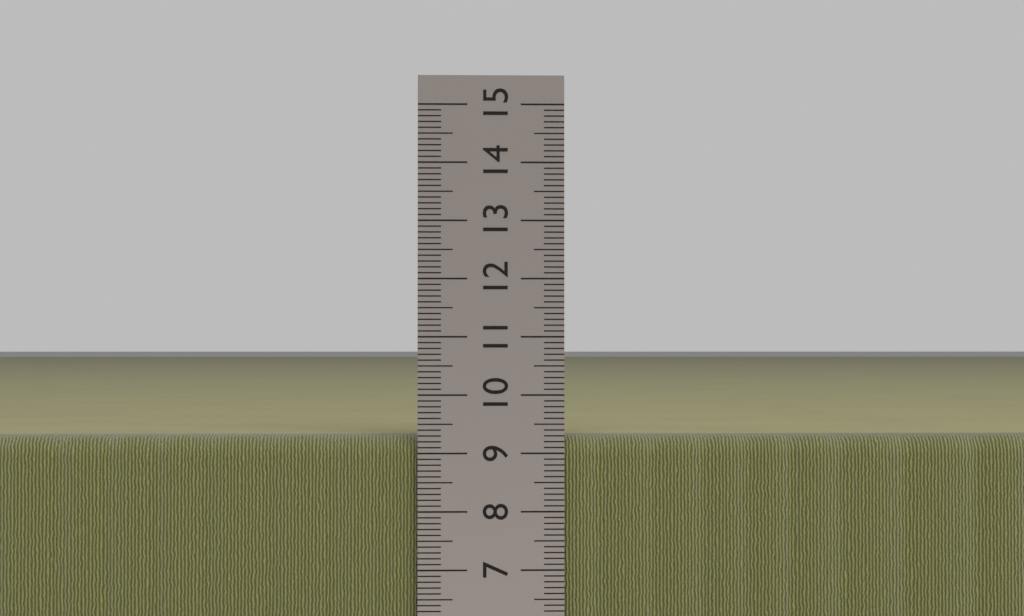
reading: 9.3 cm
